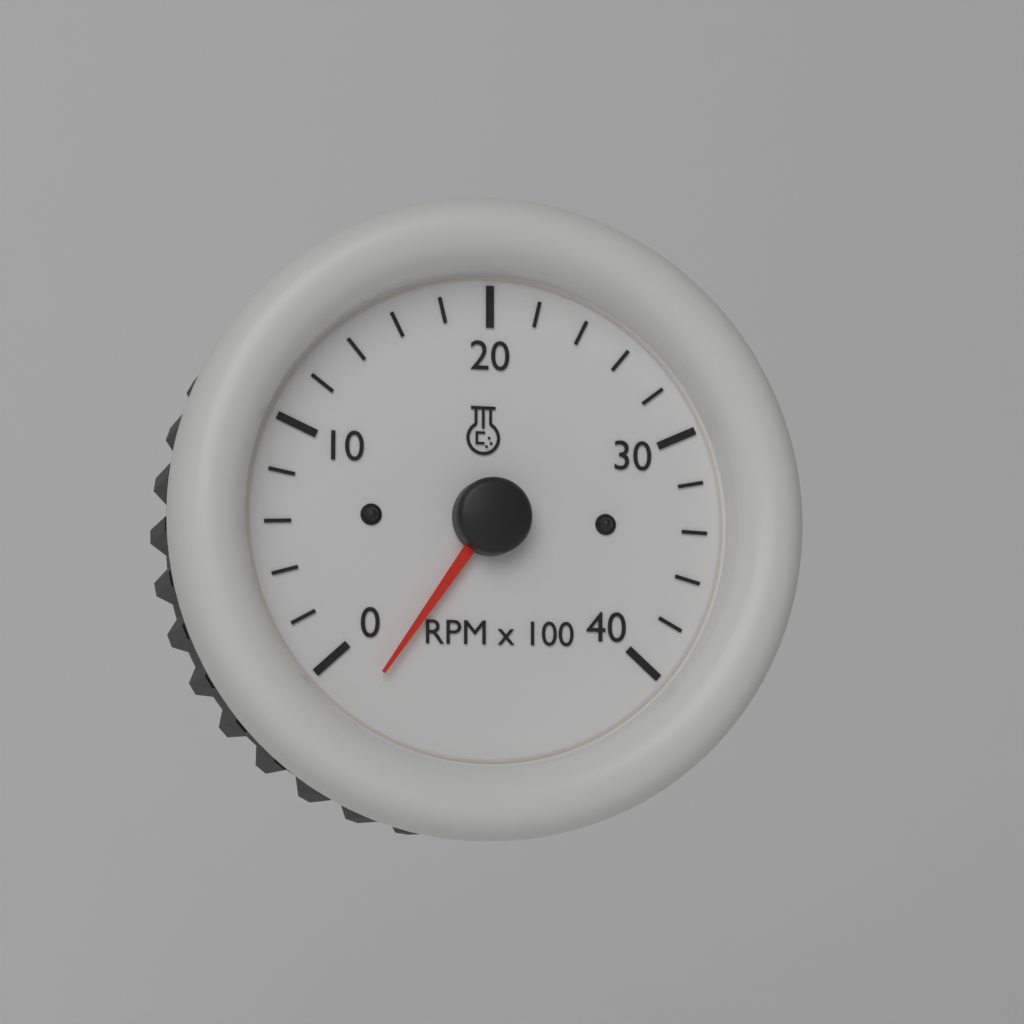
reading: -200 RPM
